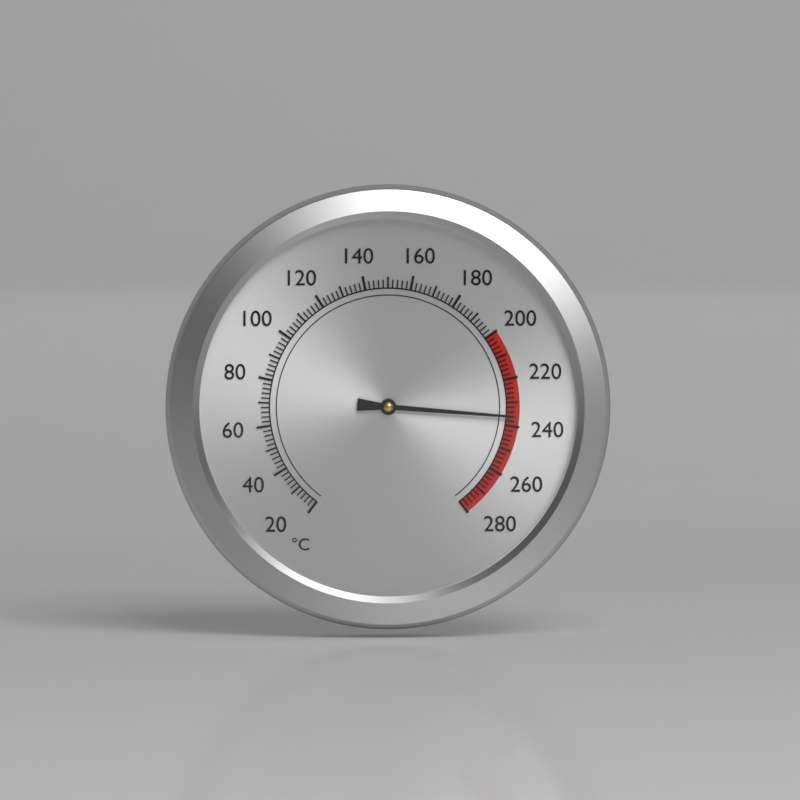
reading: 236 °C
